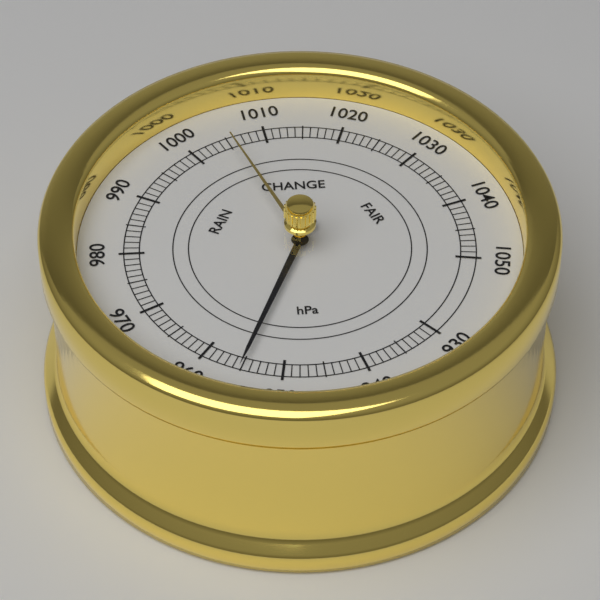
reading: 955 hPa
